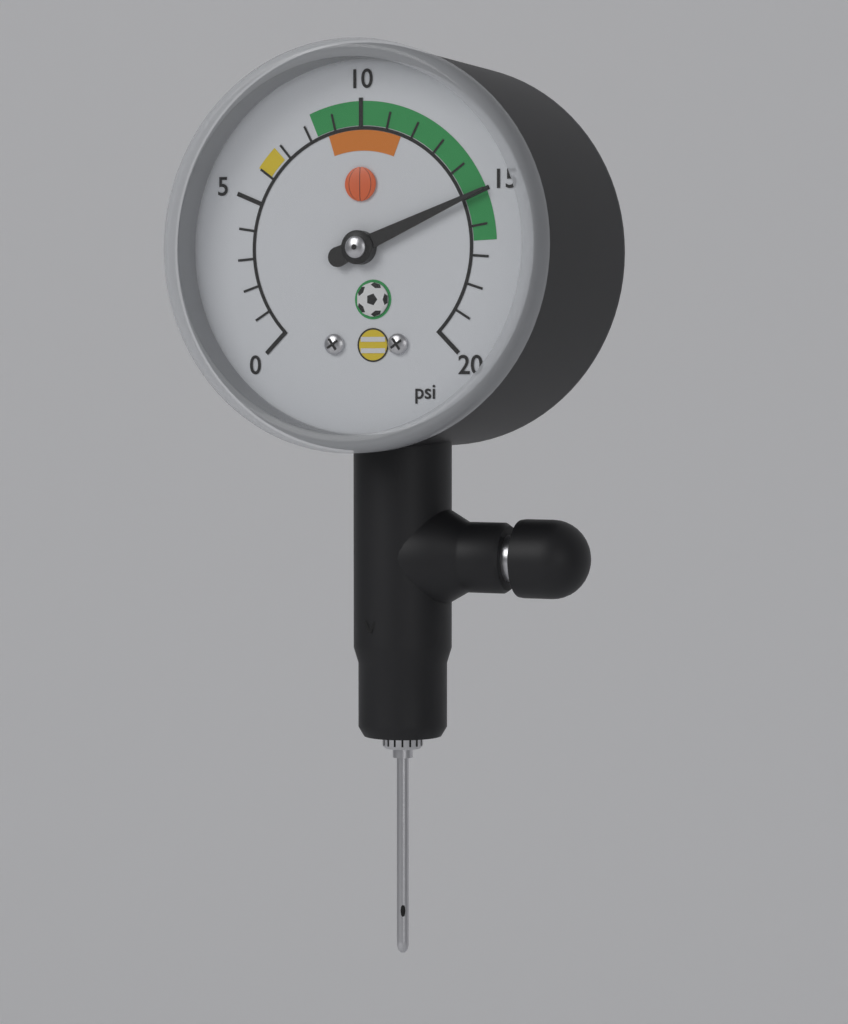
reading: 15 psi
